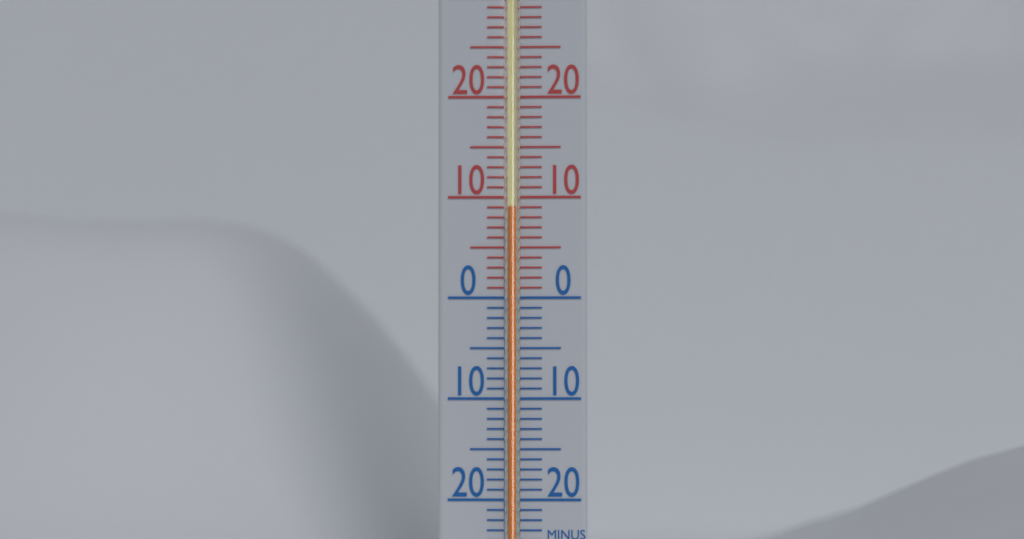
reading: 9 °C
